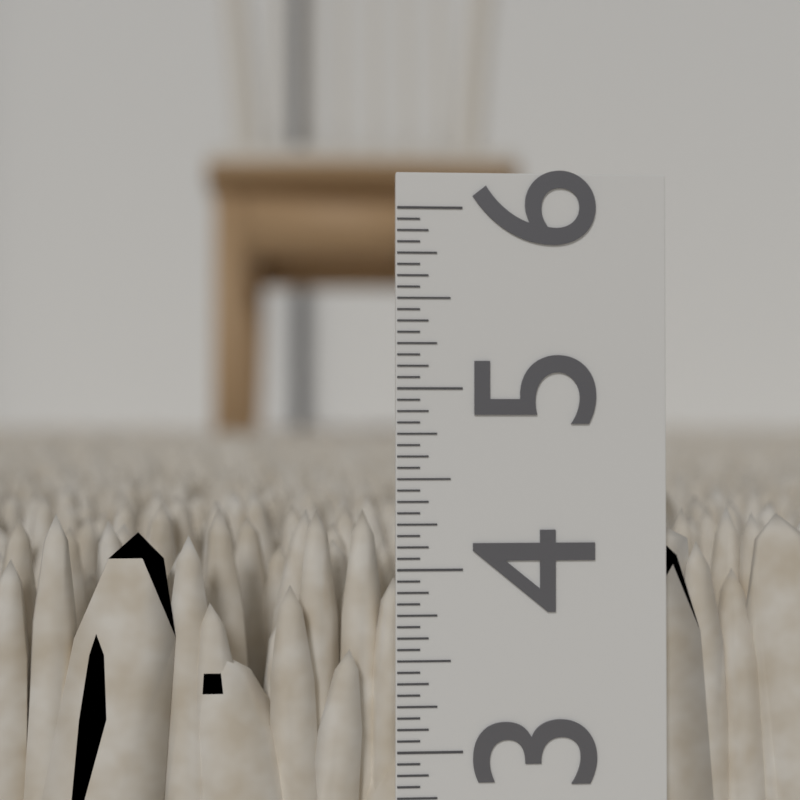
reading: 4.3125 in
